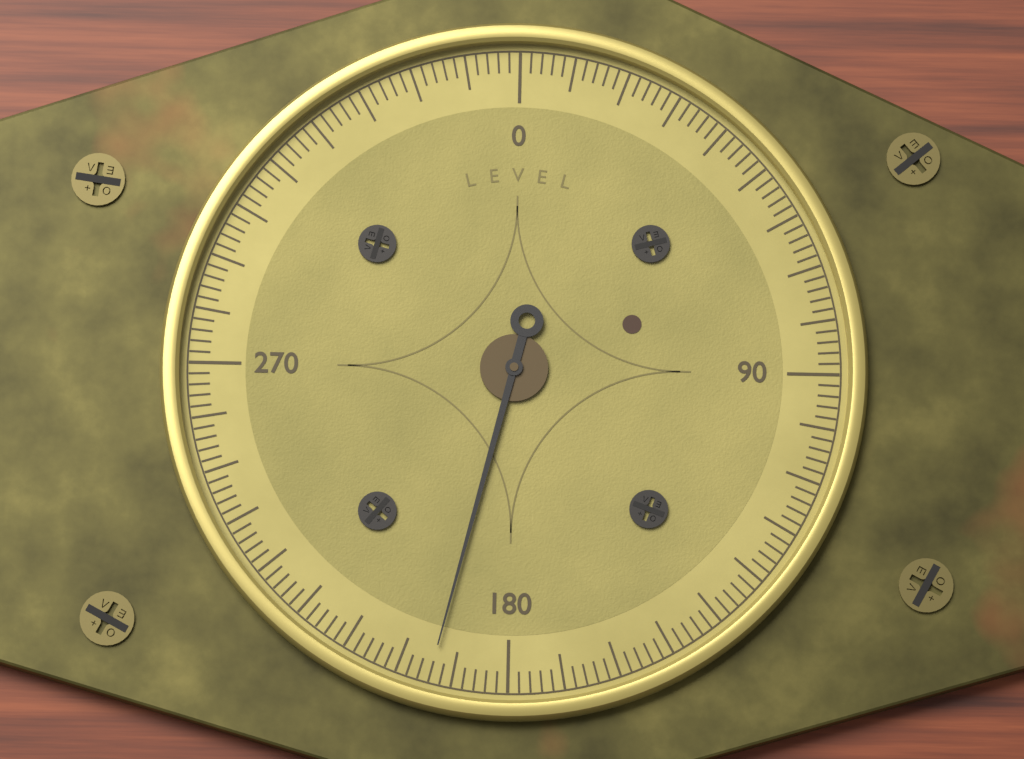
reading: 194 (no unit)
